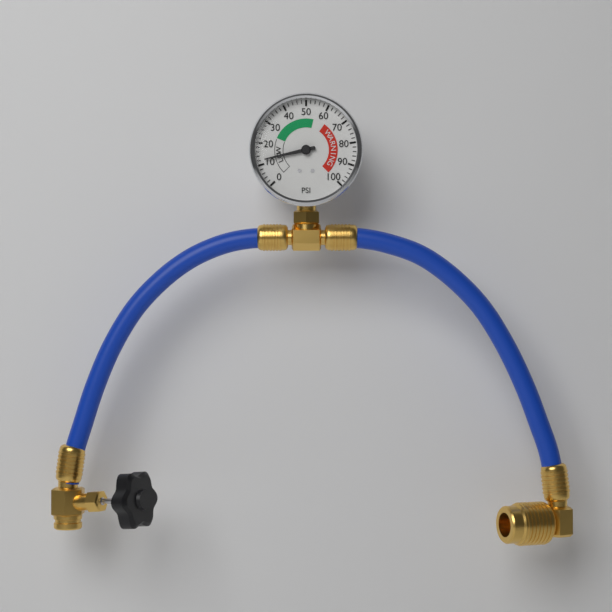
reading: 12 psi
